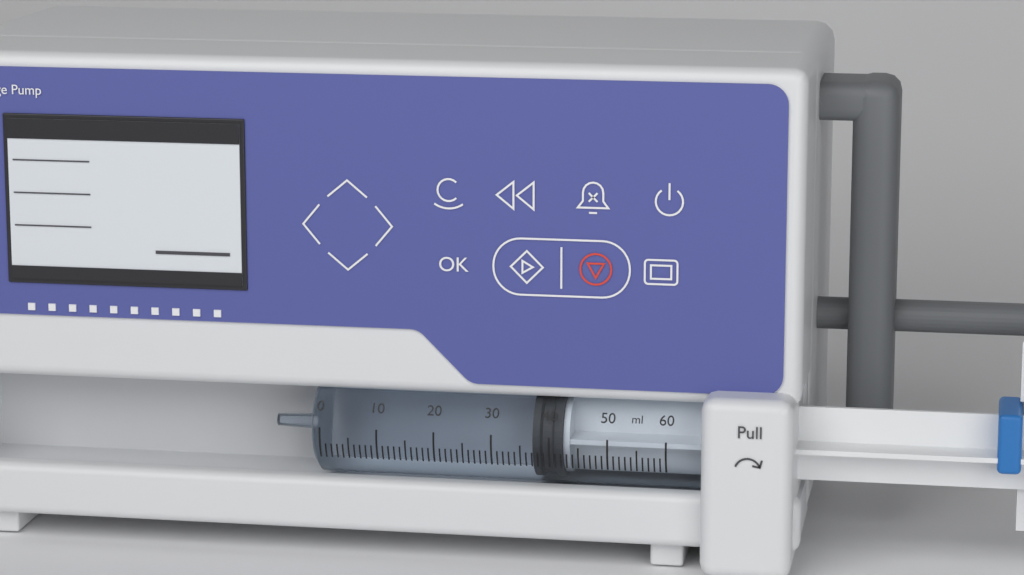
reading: 37 ml
